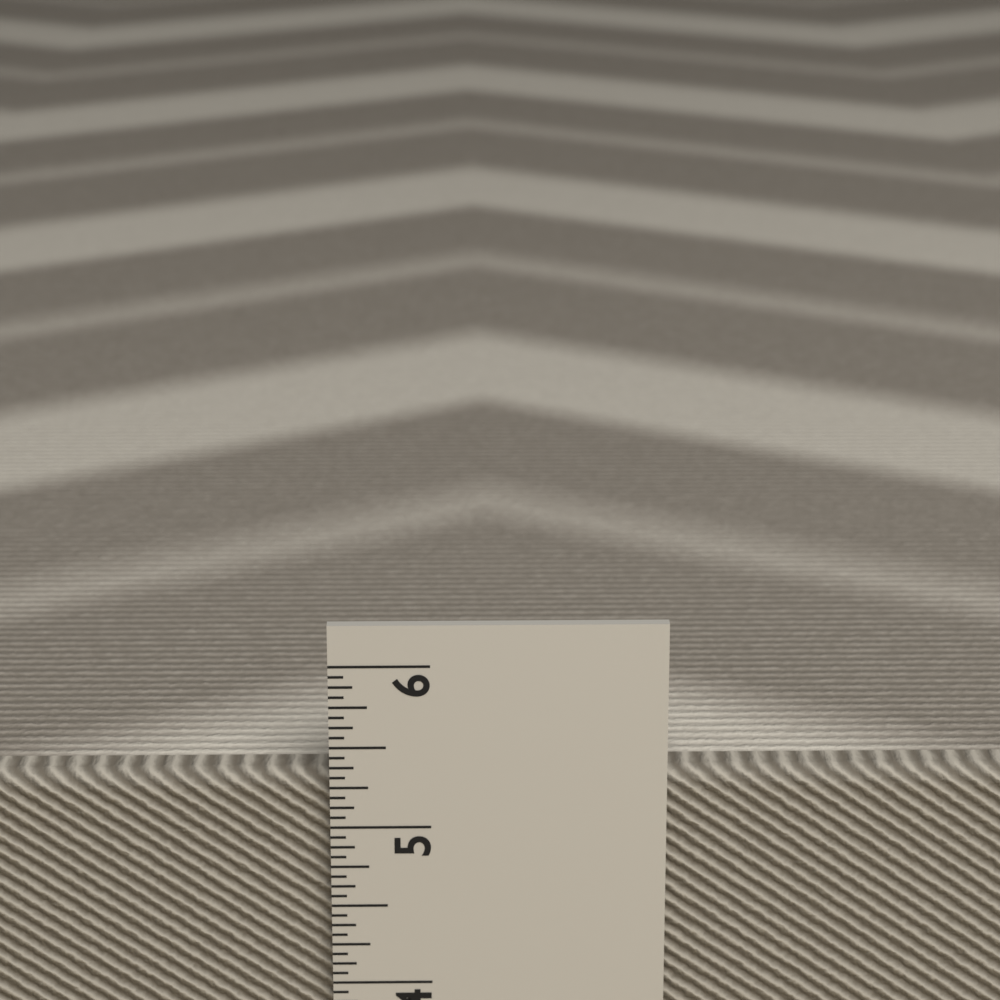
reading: 5.3125 in
